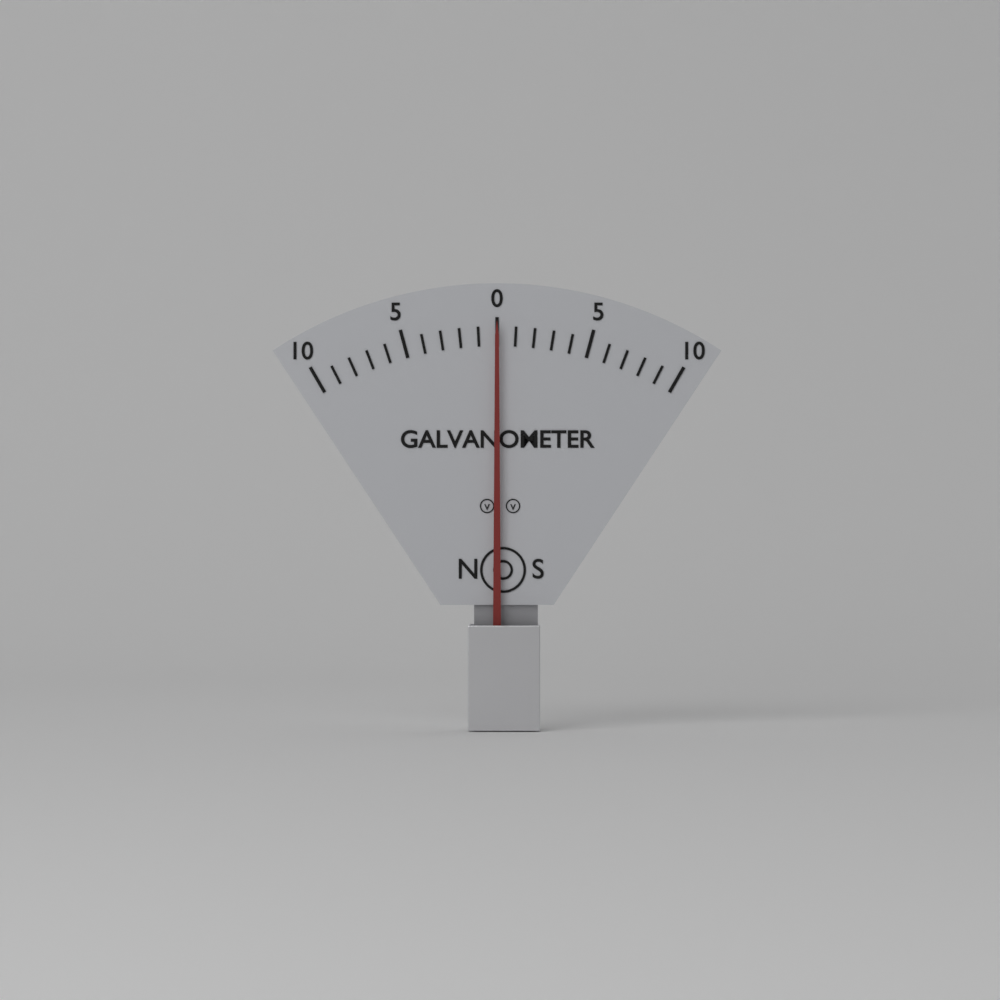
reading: 0 (no unit)
